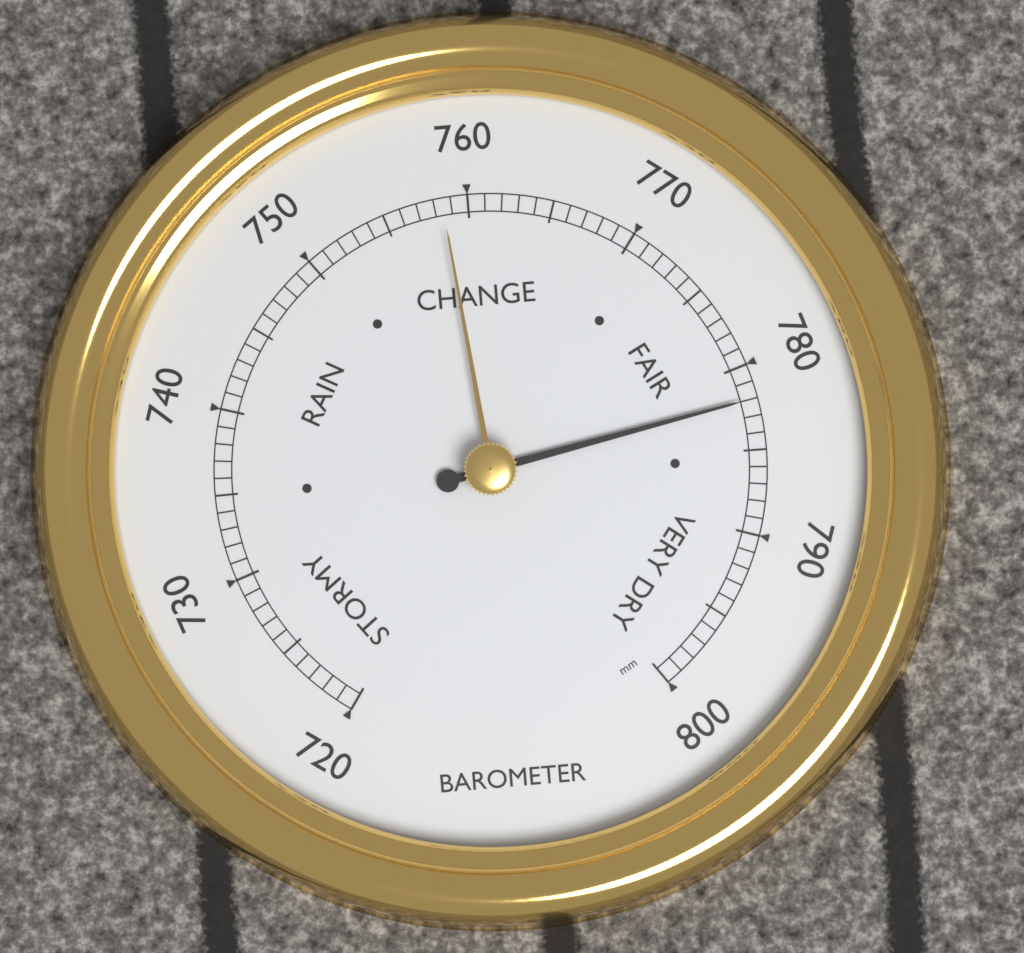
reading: 782 mm
